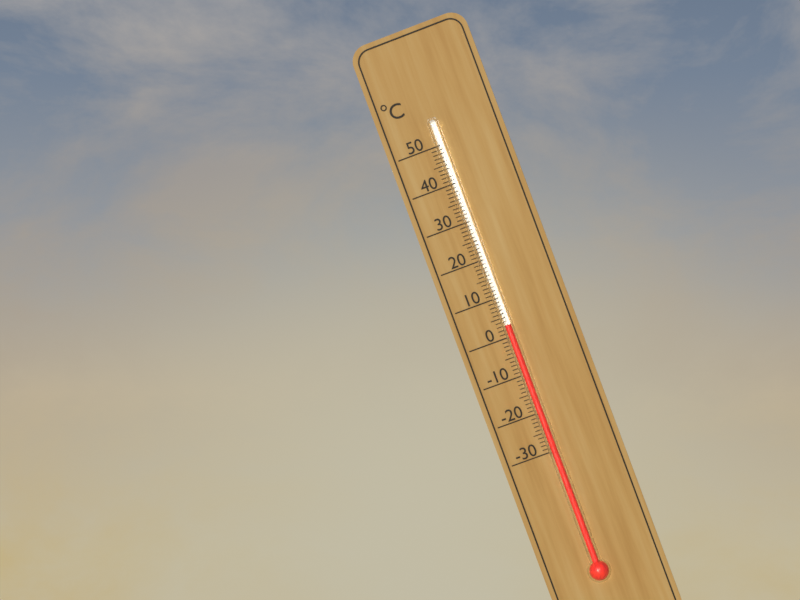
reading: 3 °C
